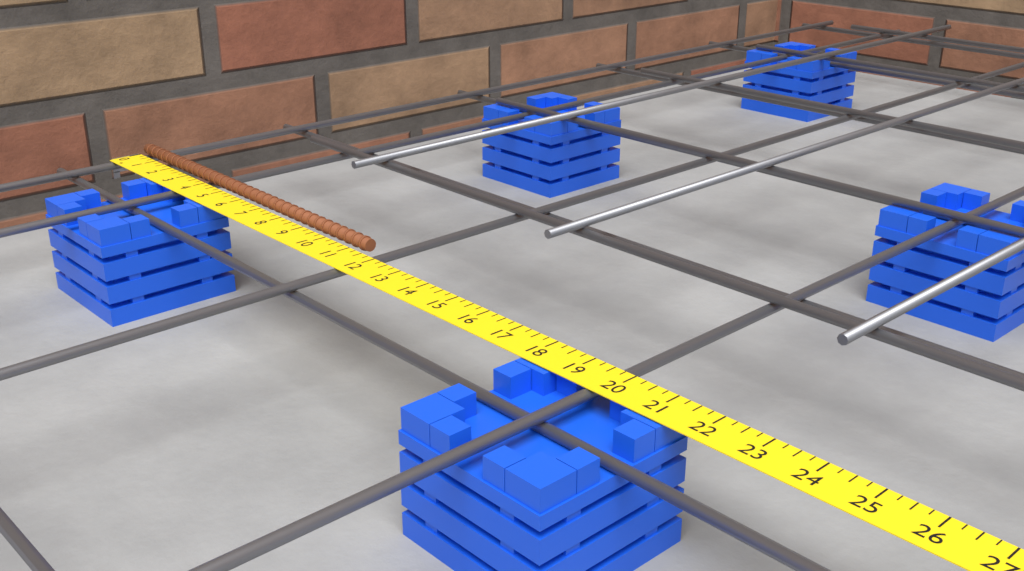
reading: 11.50 in
